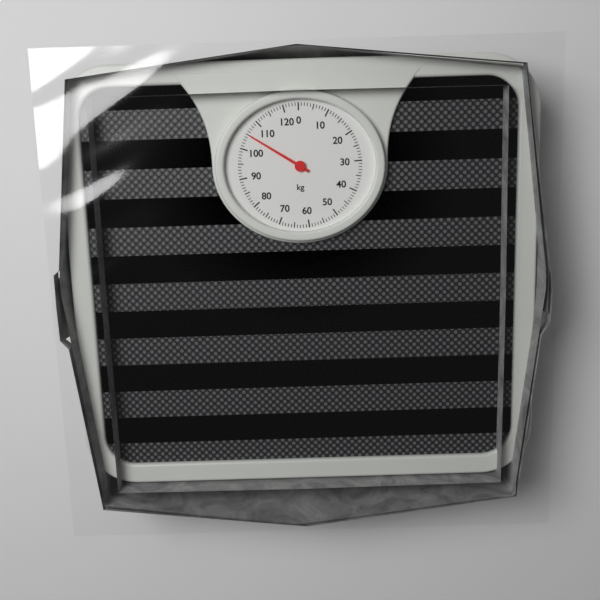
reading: 105 kg
